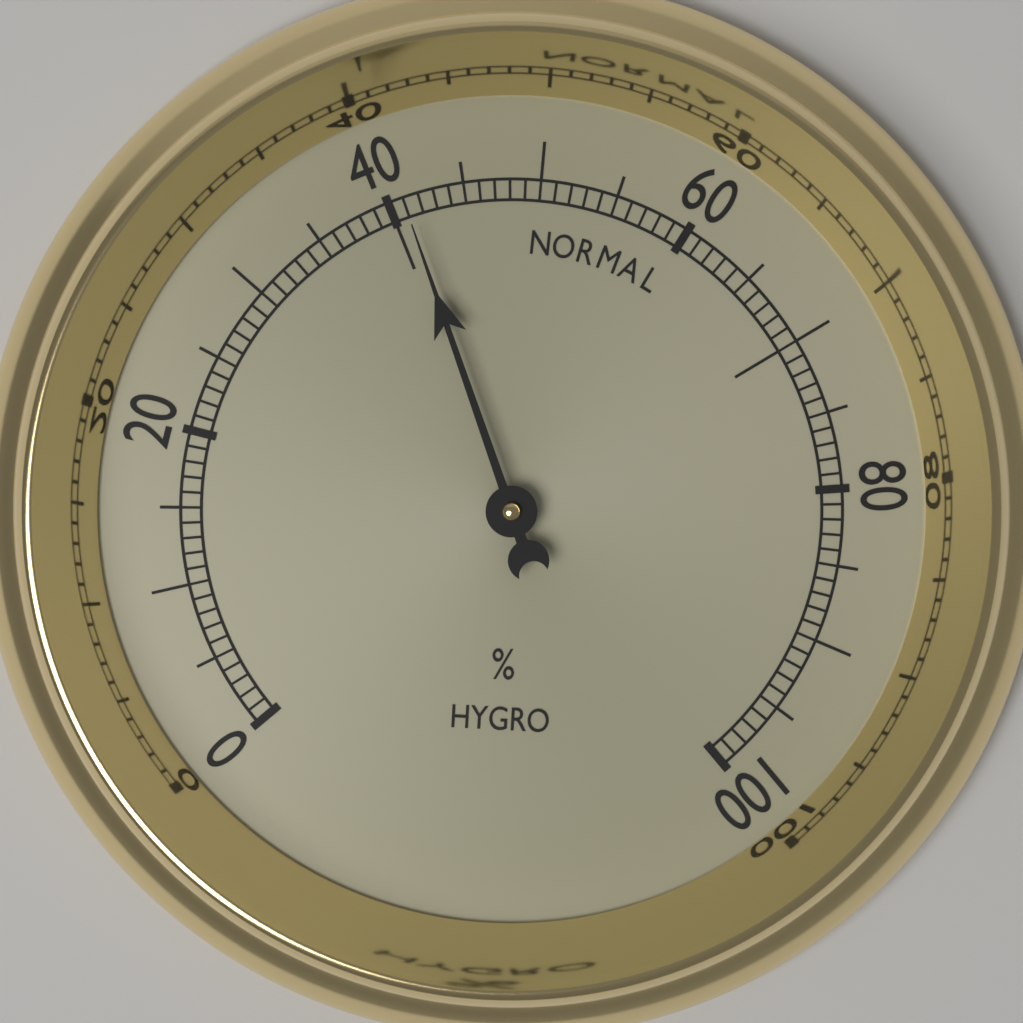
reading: 41 %
